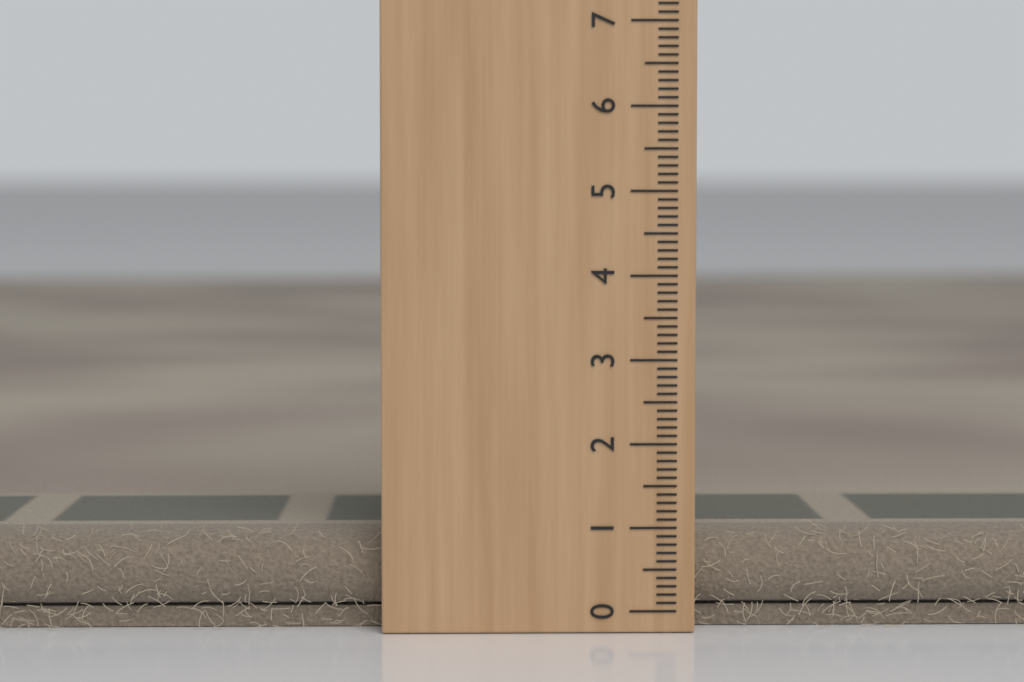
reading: 0.9 (no unit)
